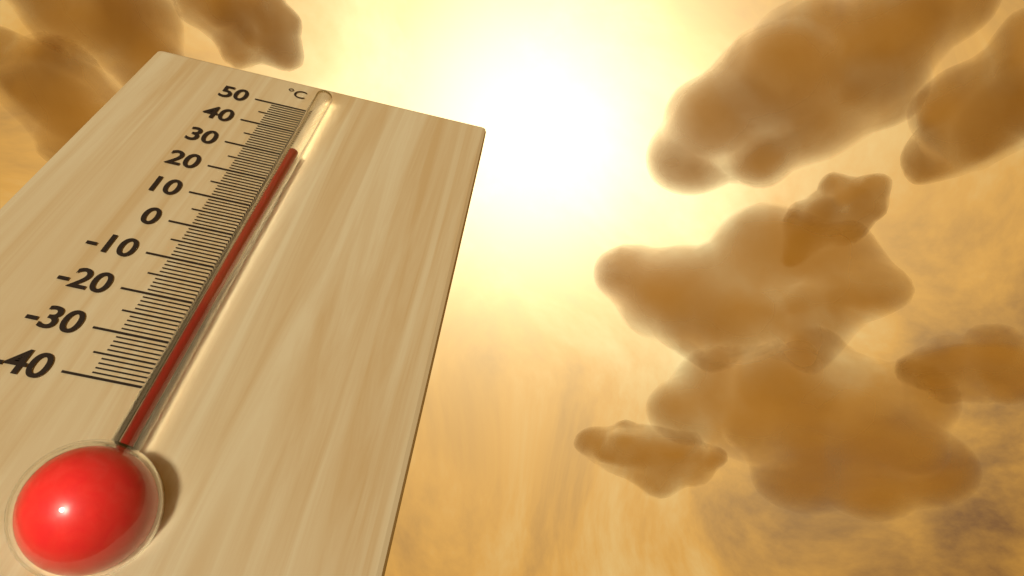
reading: 28 °C
